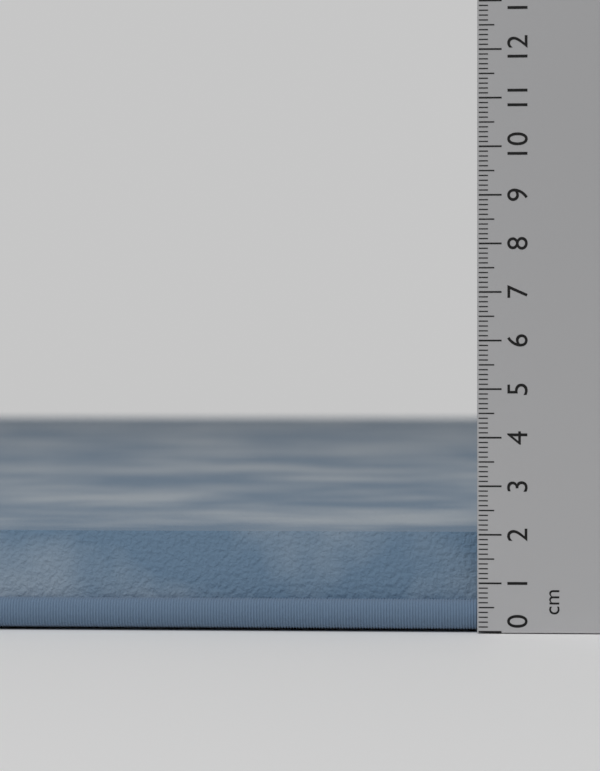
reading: 2.1 cm
